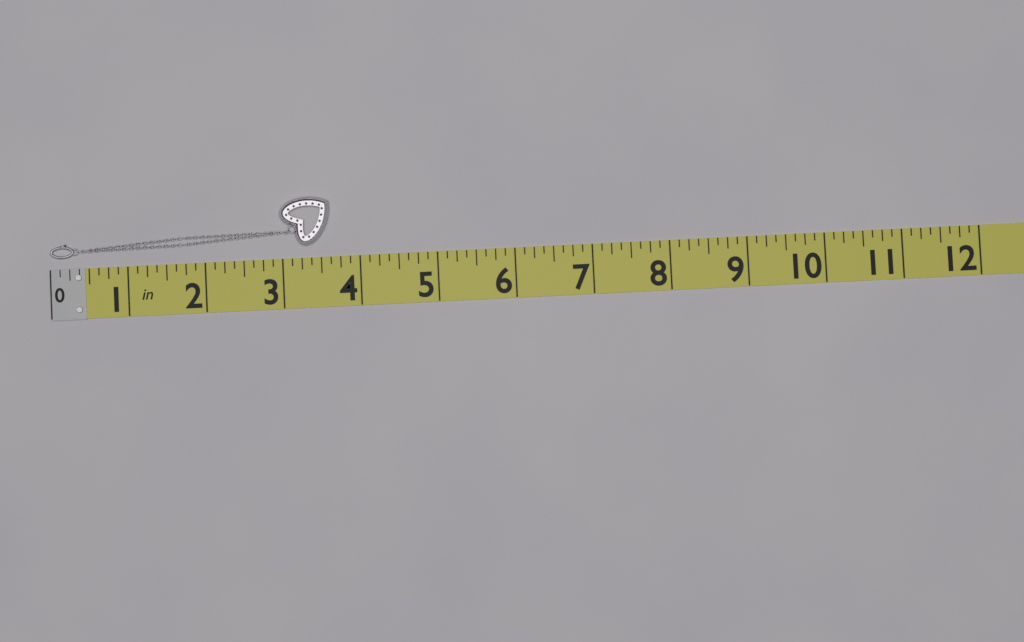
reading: 3.625 in
